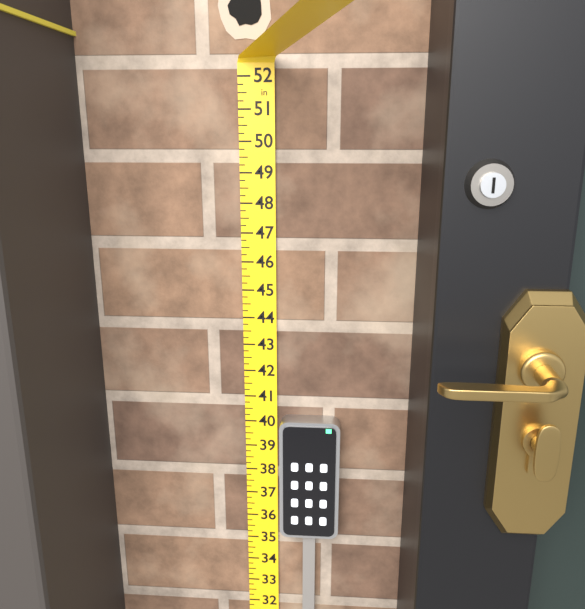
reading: 40.25 in
